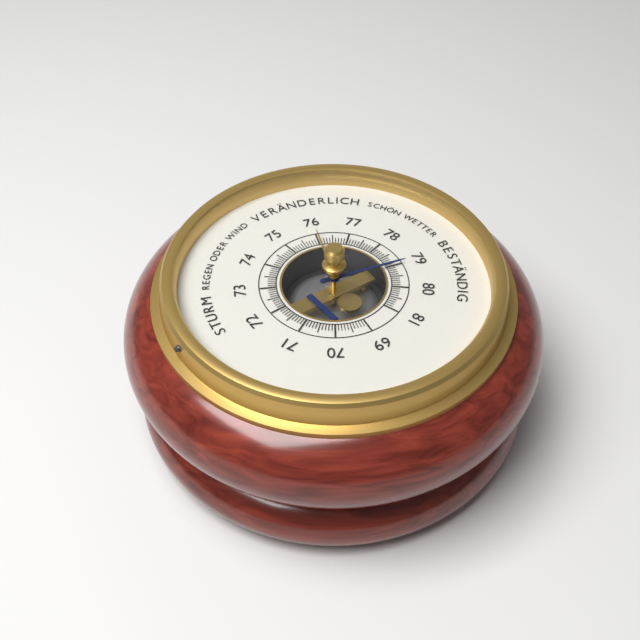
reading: 79.0 (no unit)
